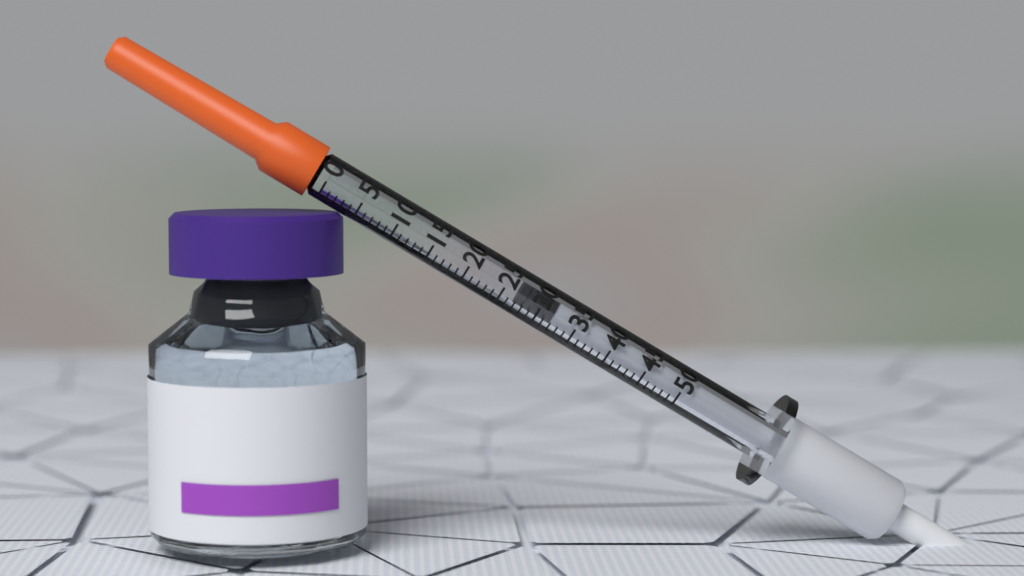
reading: 27 (no unit)
